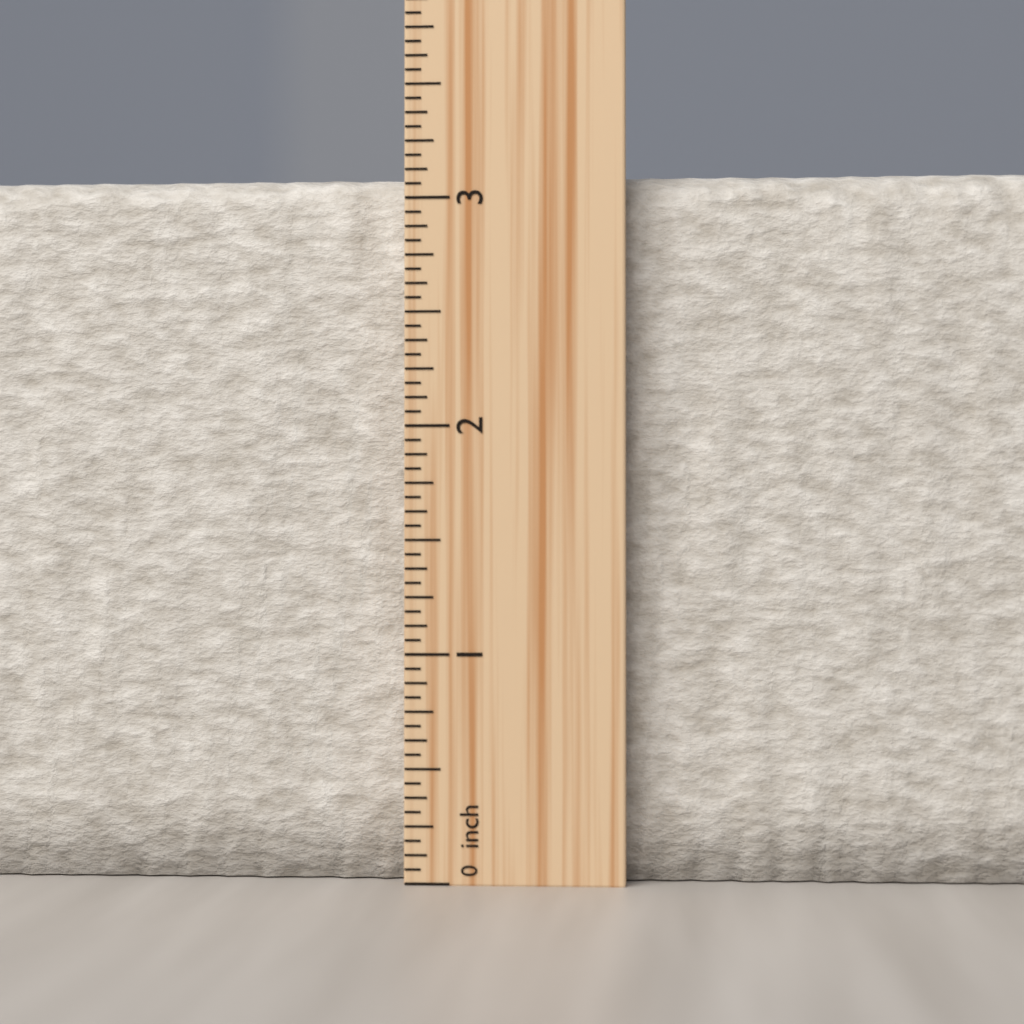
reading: 3.1250 inch
